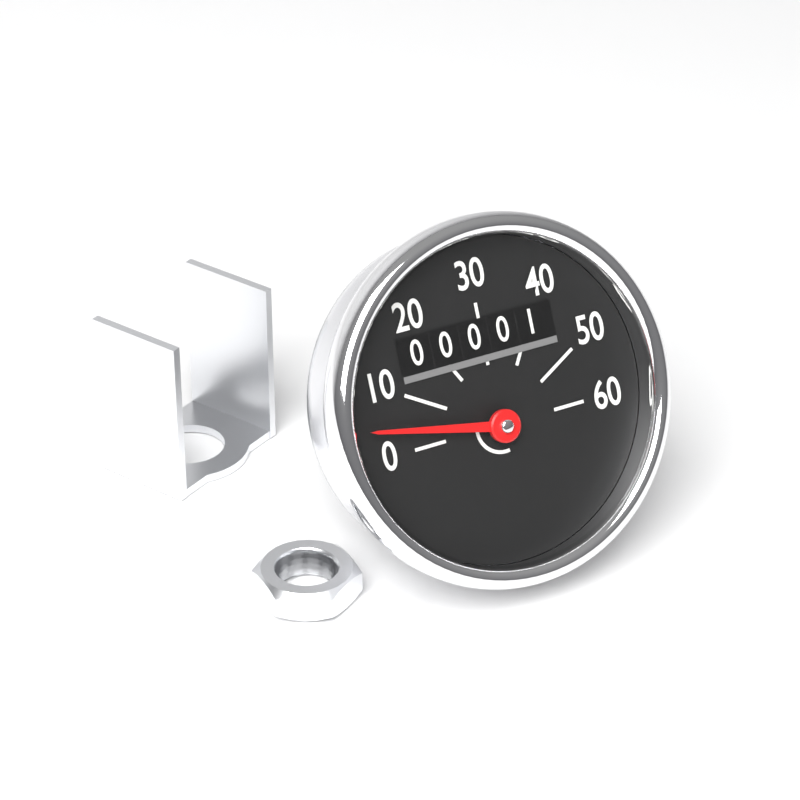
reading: 4 (no unit)
